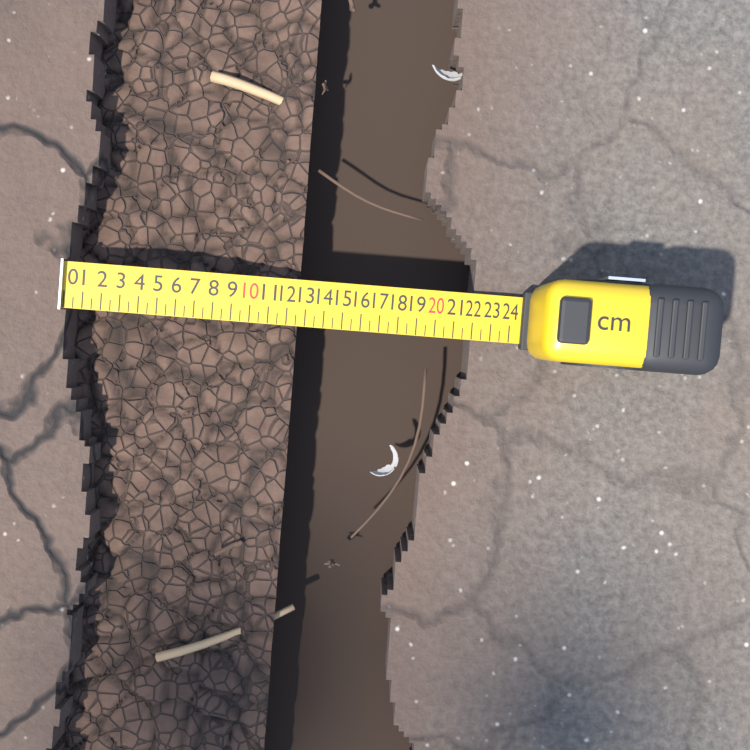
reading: 12.5 cm
